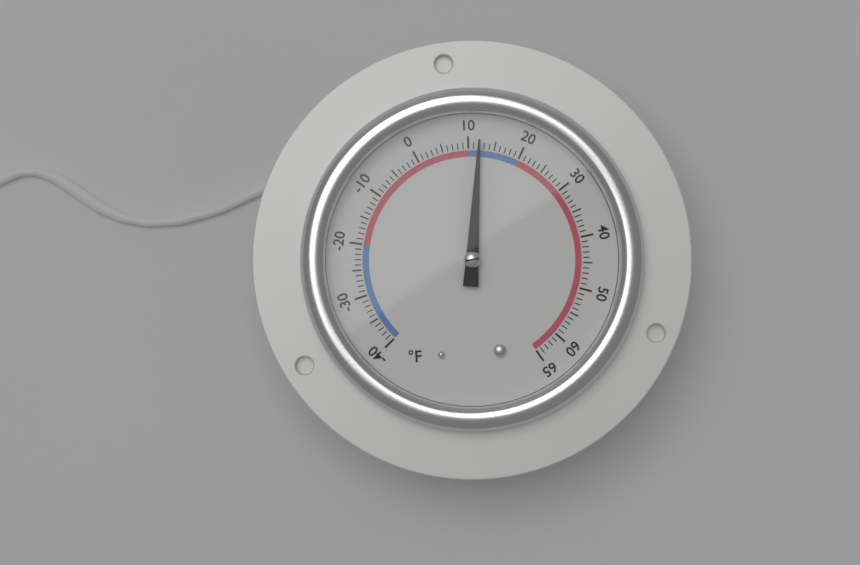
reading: 12 °F
